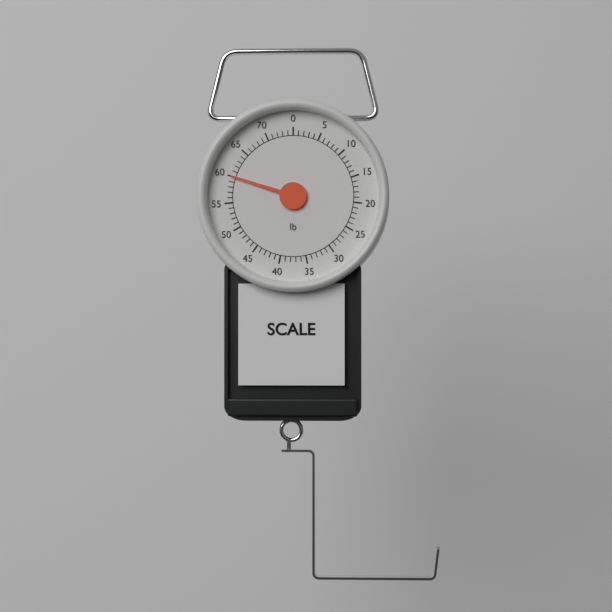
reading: 60 lb
